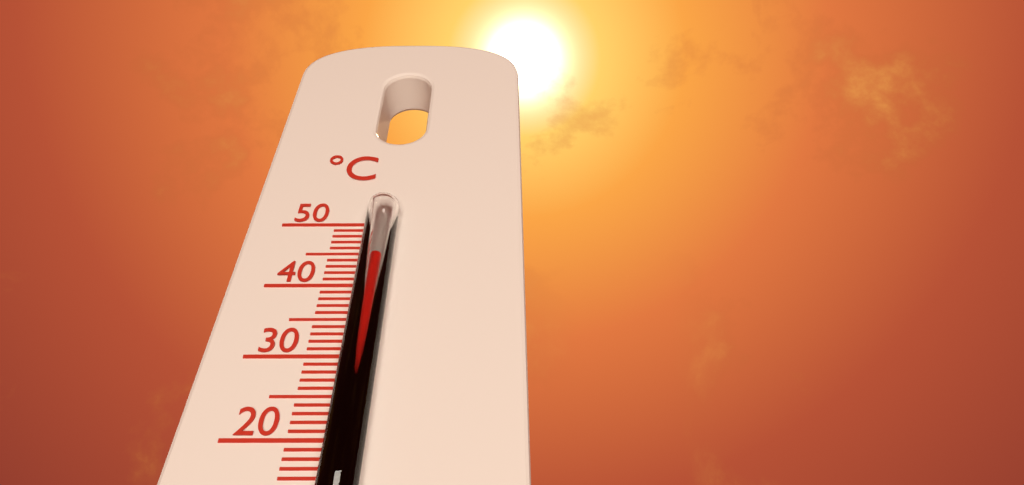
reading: 43 °C
